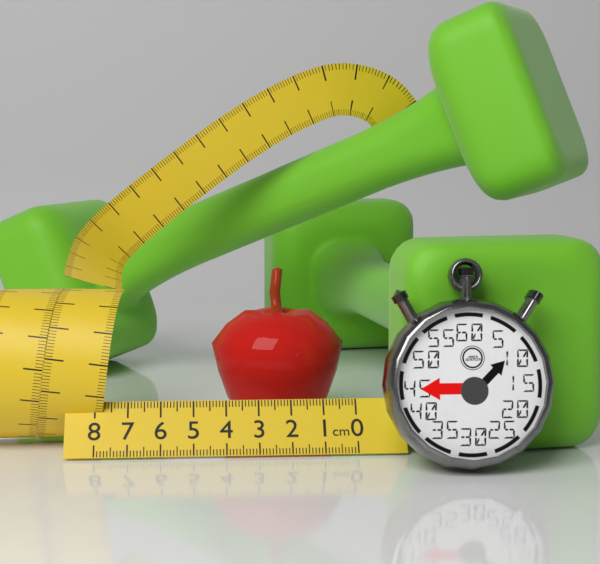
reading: 4.4 cm
